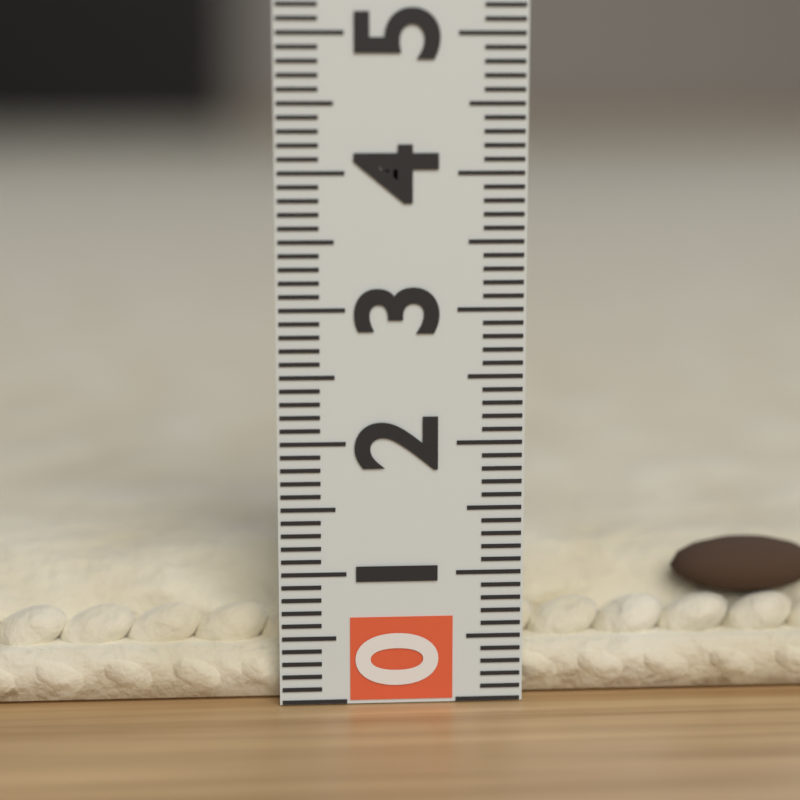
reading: 1.0 (no unit)
